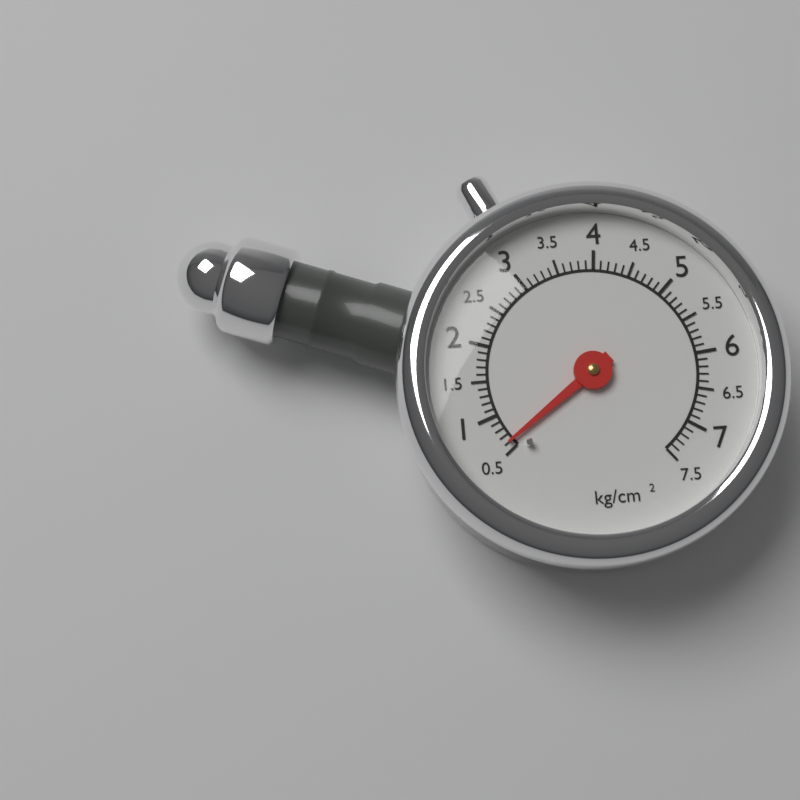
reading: 0.6 kg/cm²
